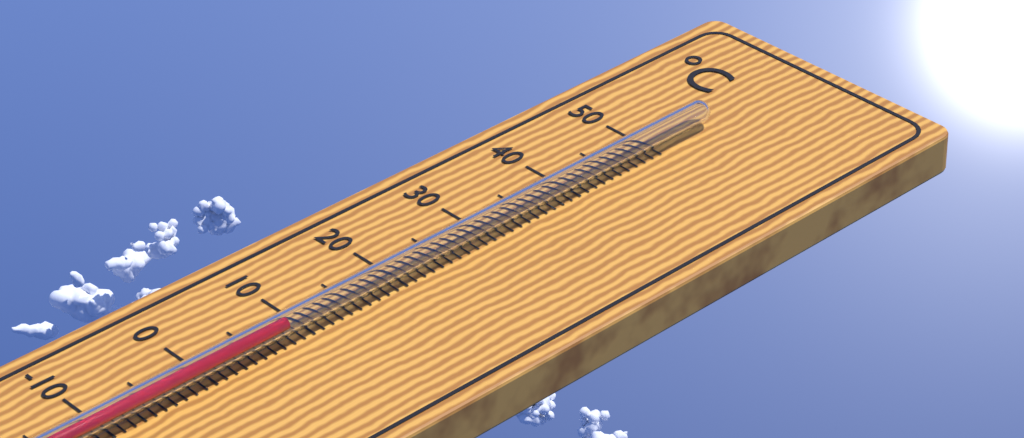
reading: 8 °C
